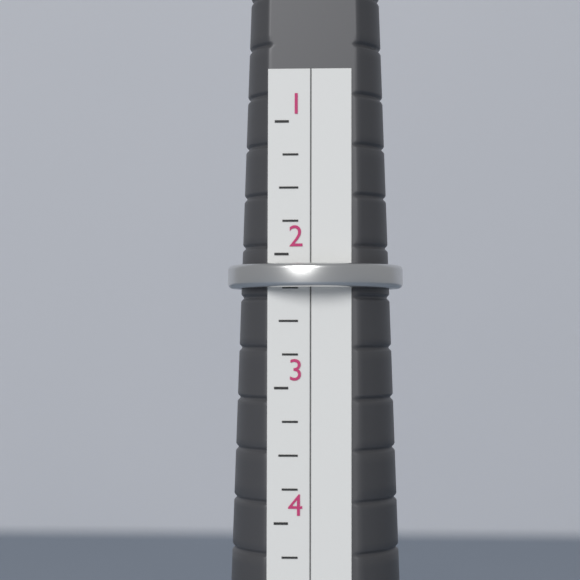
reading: 2.25 (no unit)
